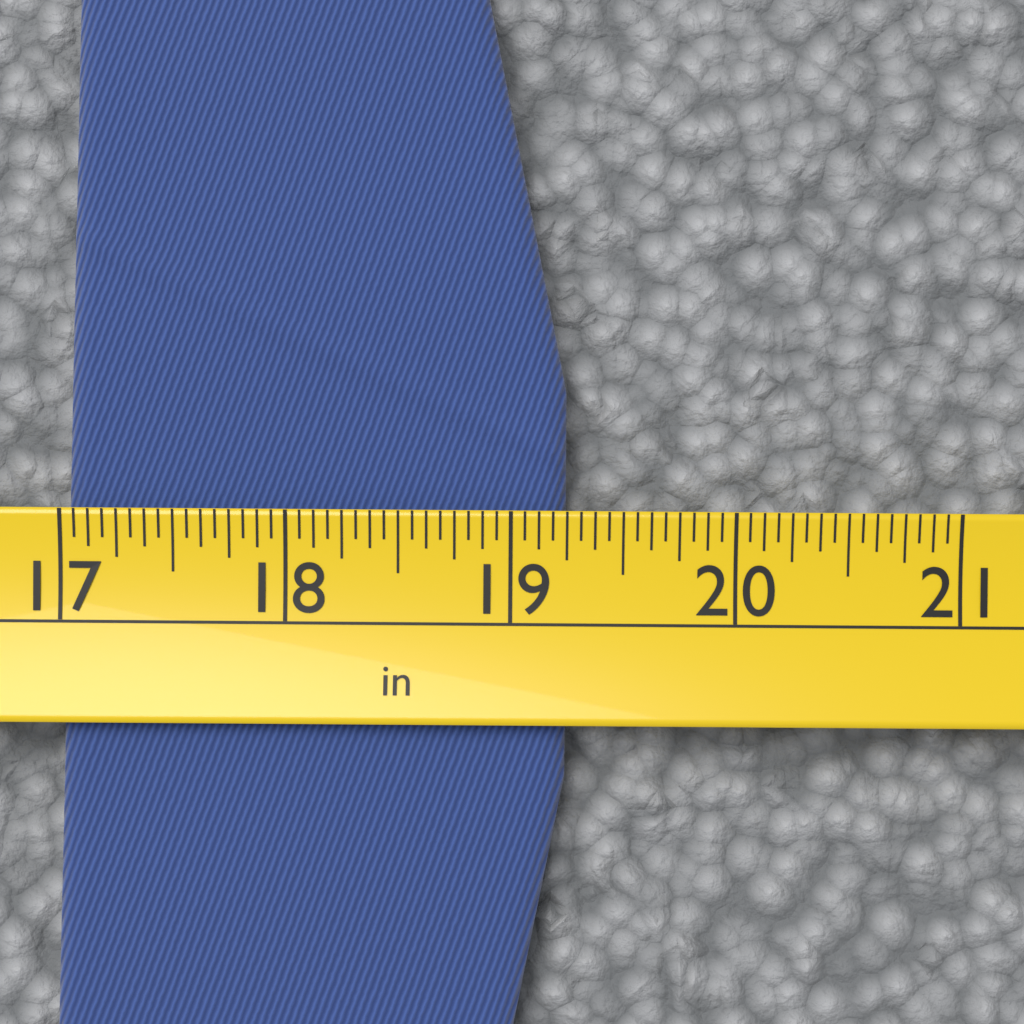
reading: 19.2500 in
